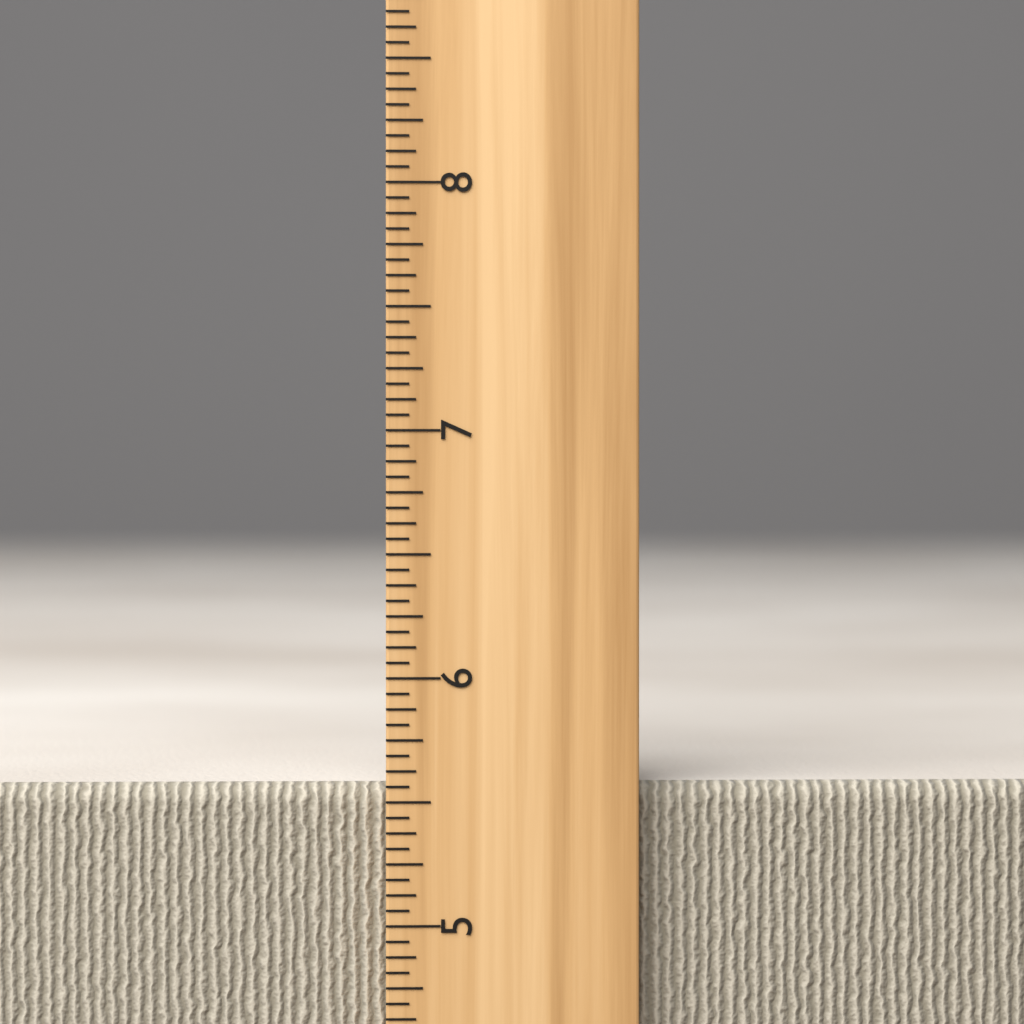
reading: 5.5625 inch
